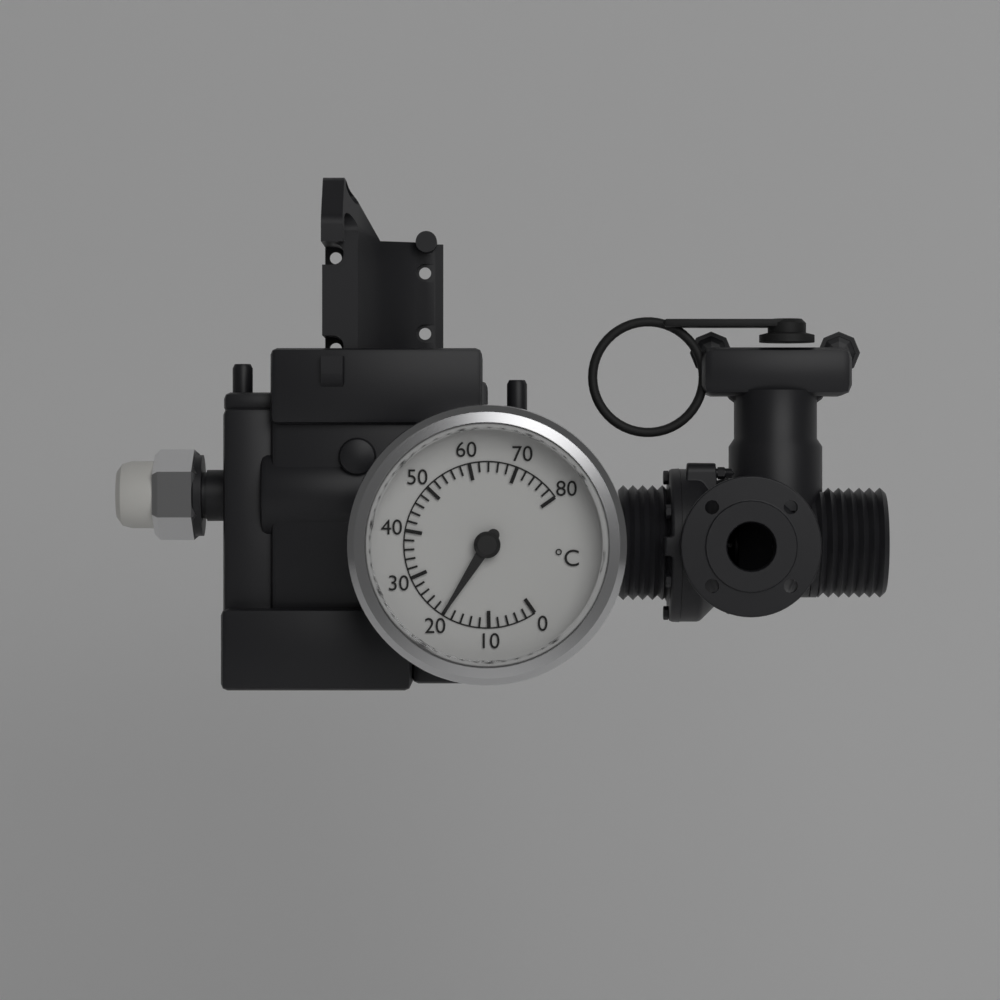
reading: 20 °C
